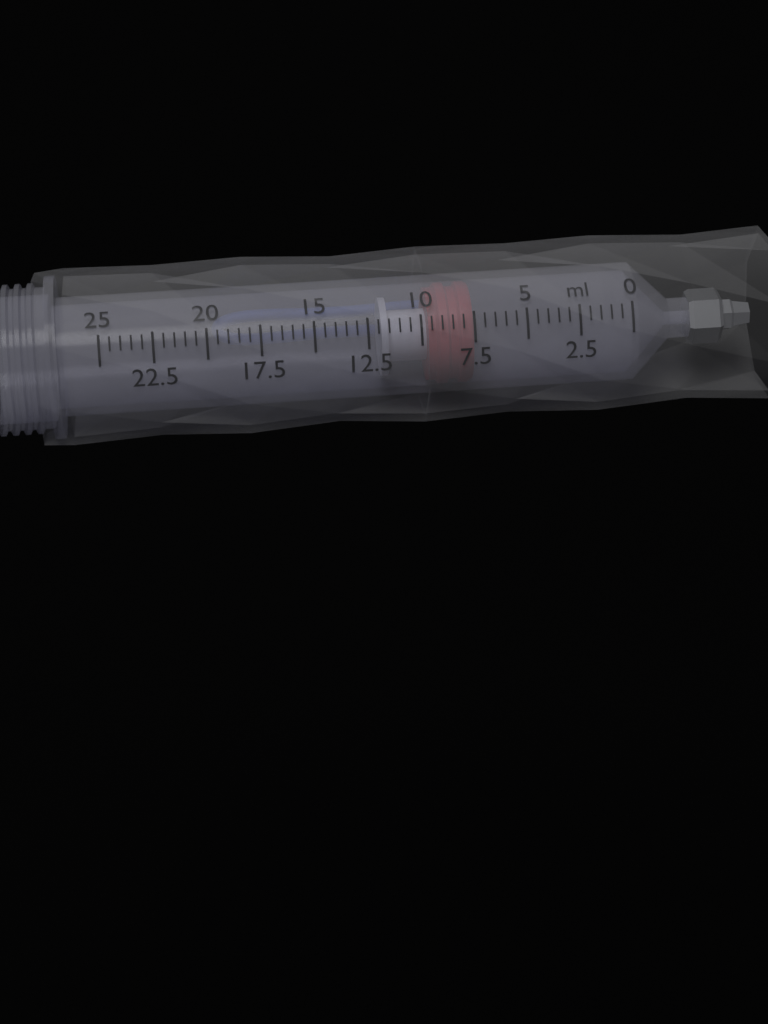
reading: 7.5 ml
